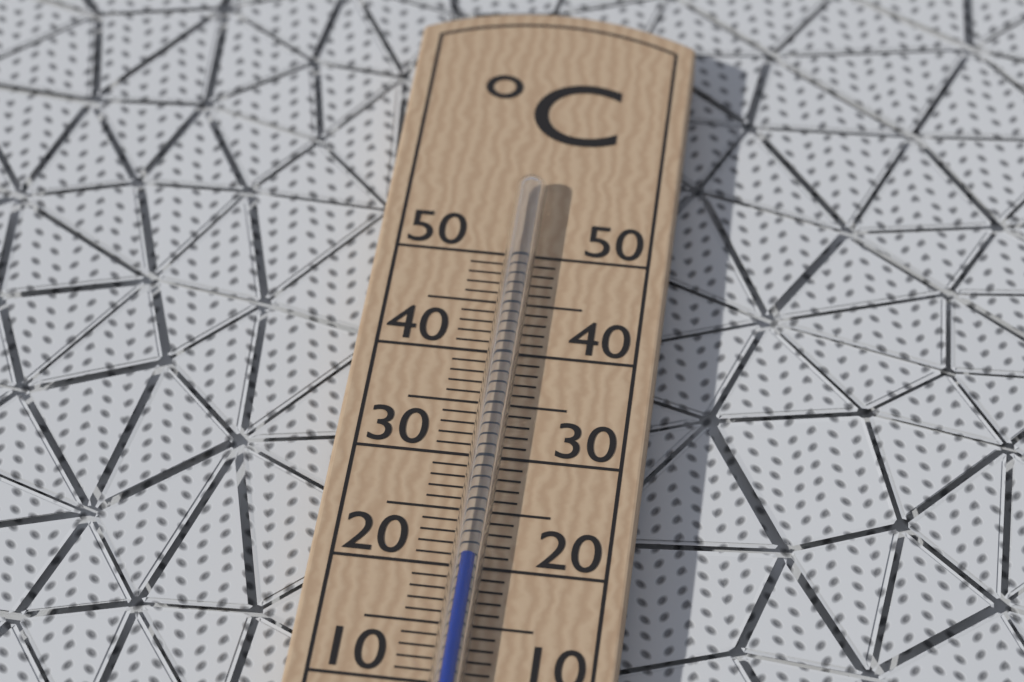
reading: 20 °C
